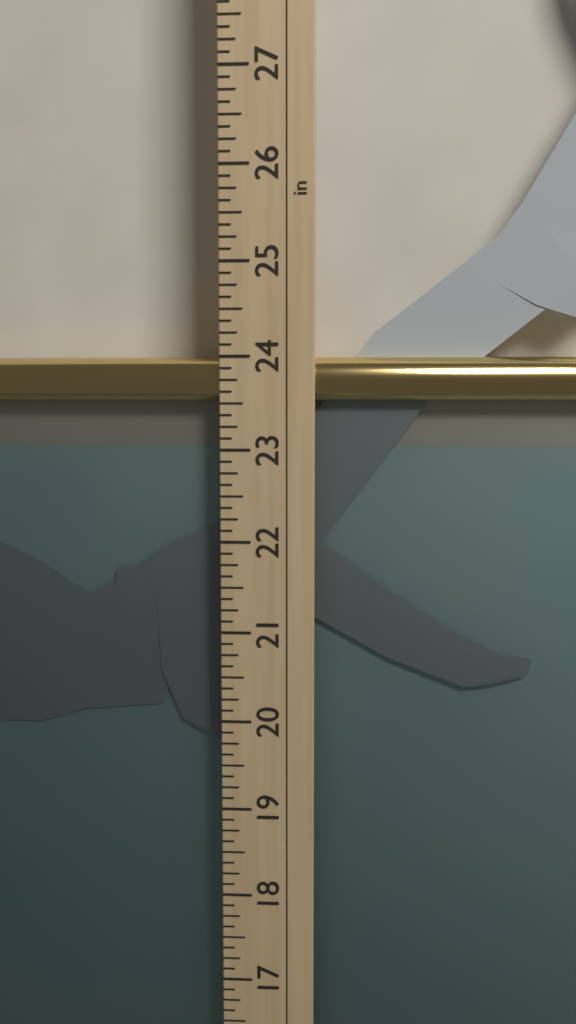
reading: 24.000 in
